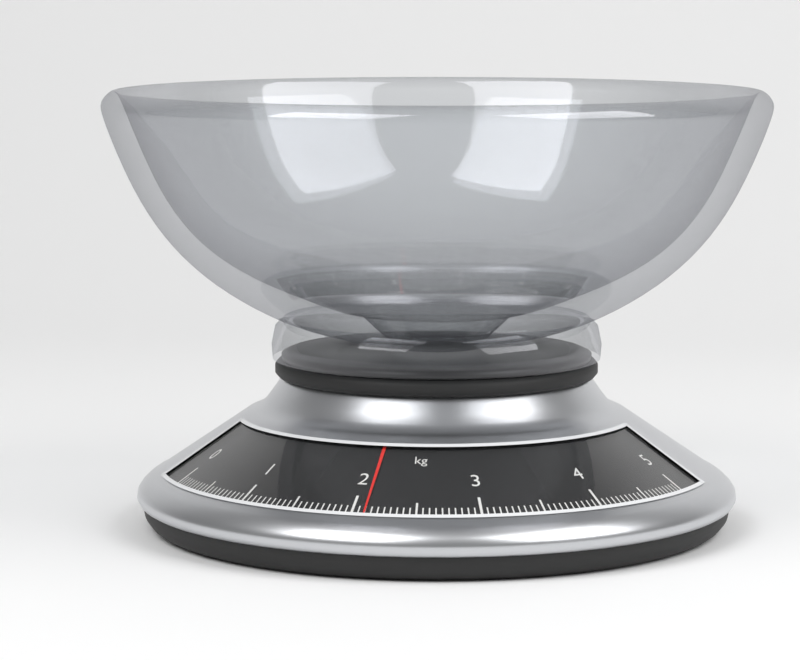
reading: 2.10 kg
